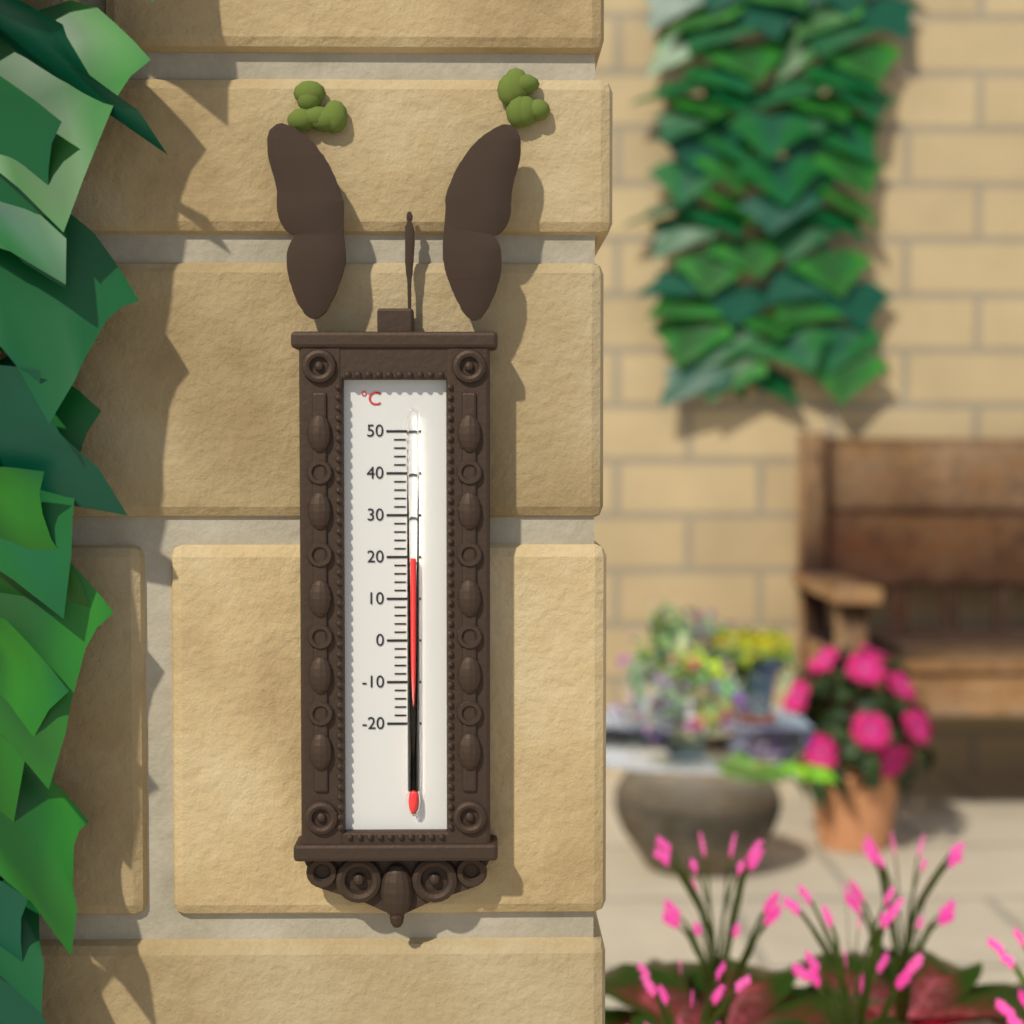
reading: 20 °C
